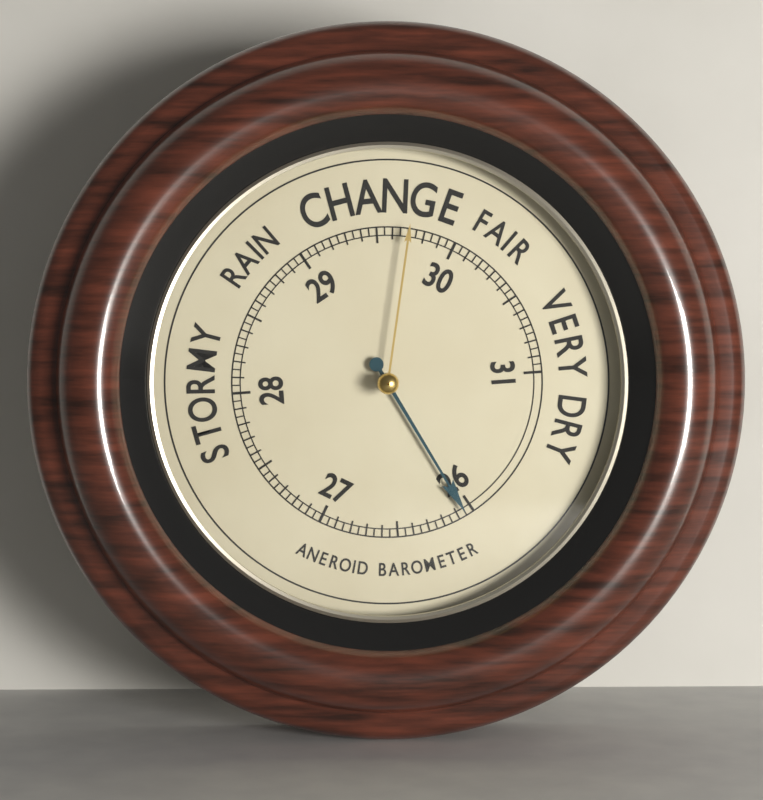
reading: 26.05 (no unit)
